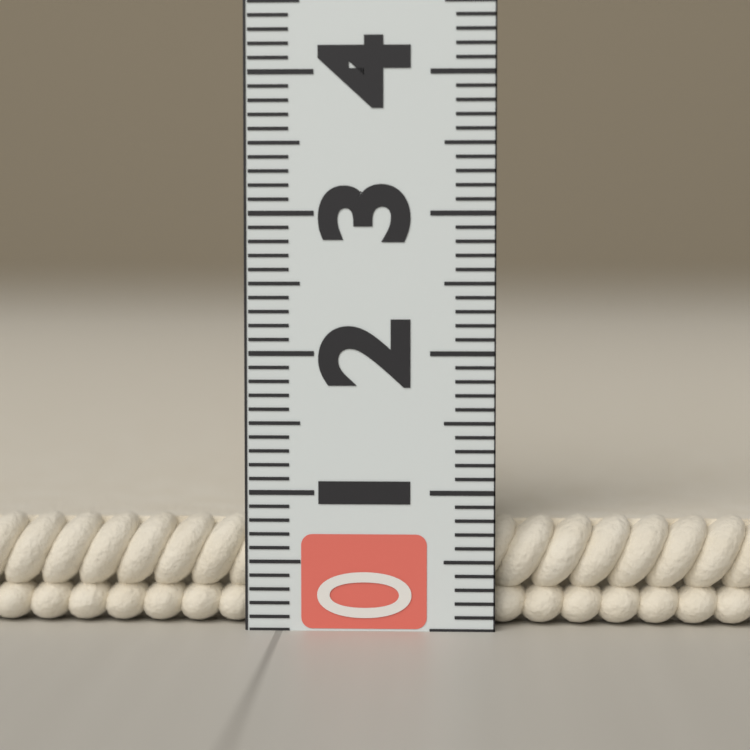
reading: 0.8 (no unit)
